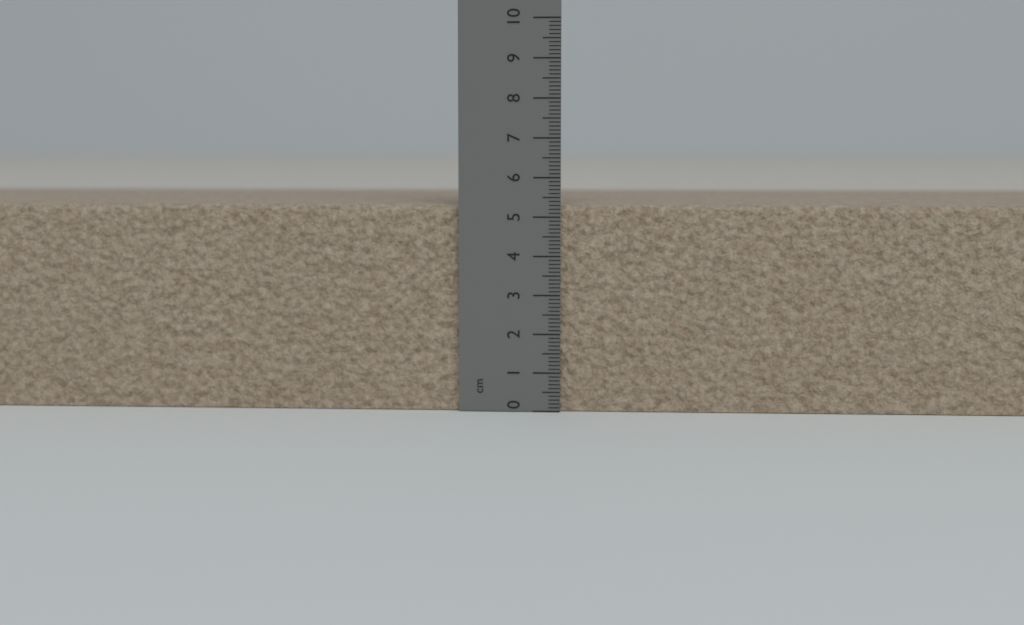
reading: 5.3 cm
